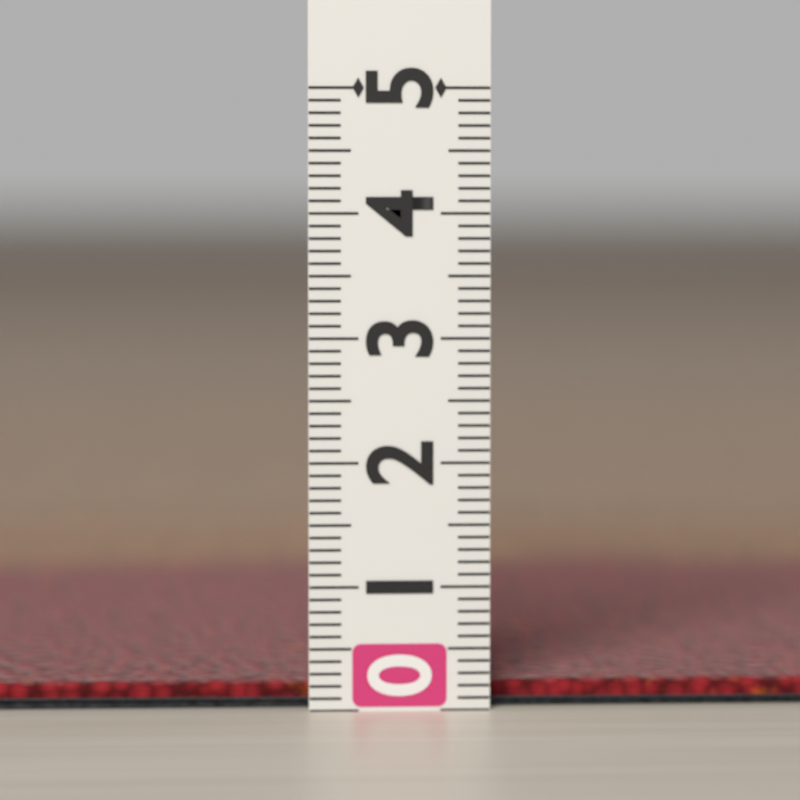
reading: 0.2 (no unit)
